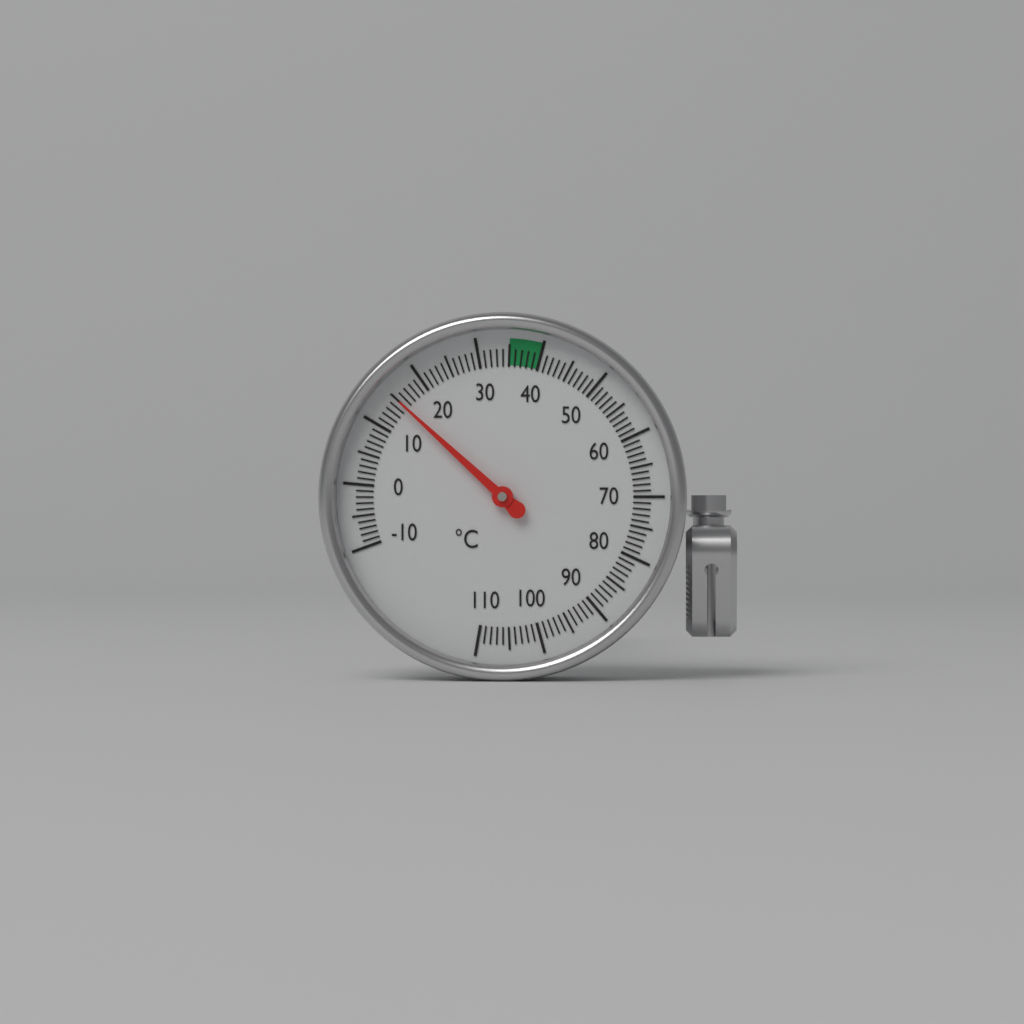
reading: 15 °C
